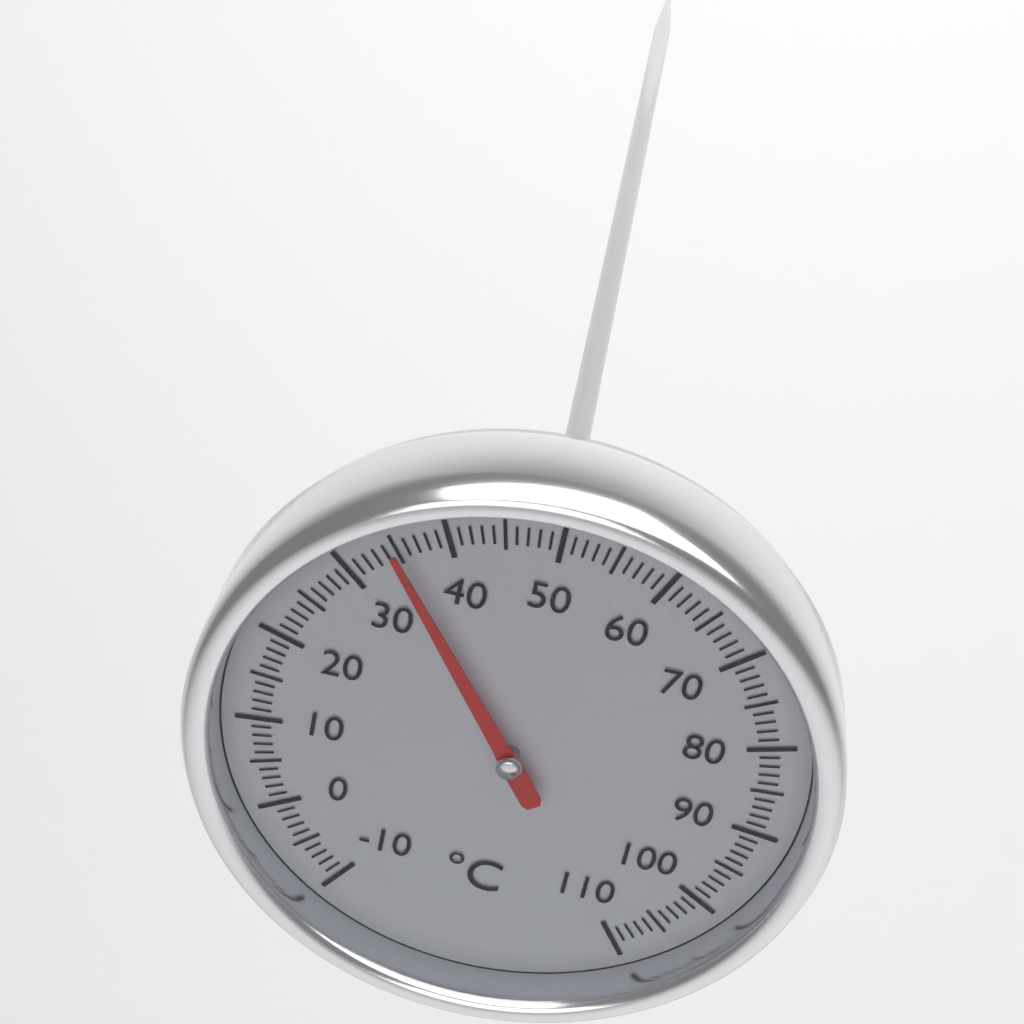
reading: 35 °C
